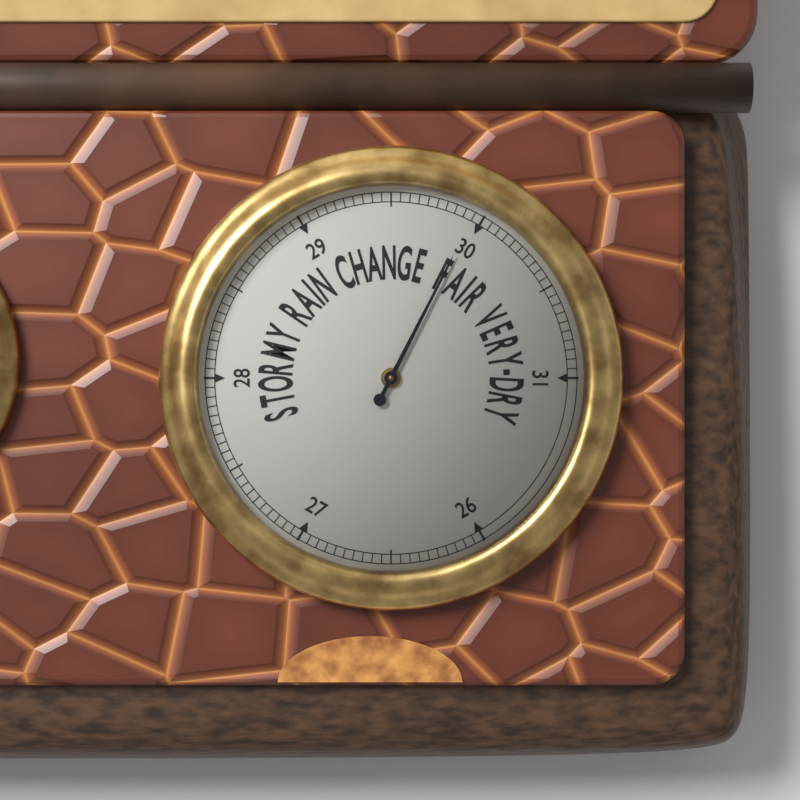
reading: 29.95 (no unit)
